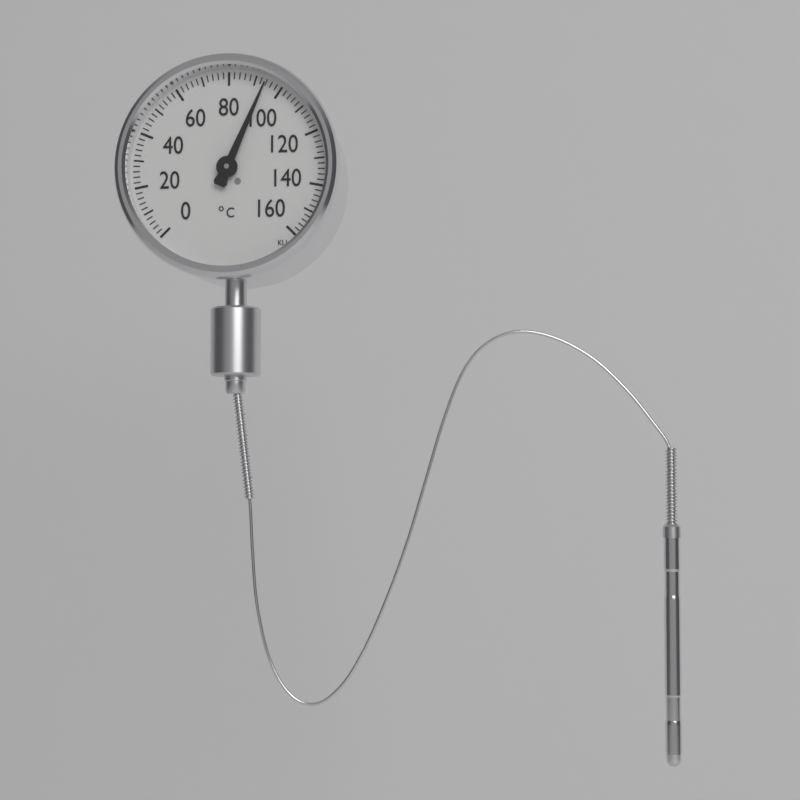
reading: 94 °C
